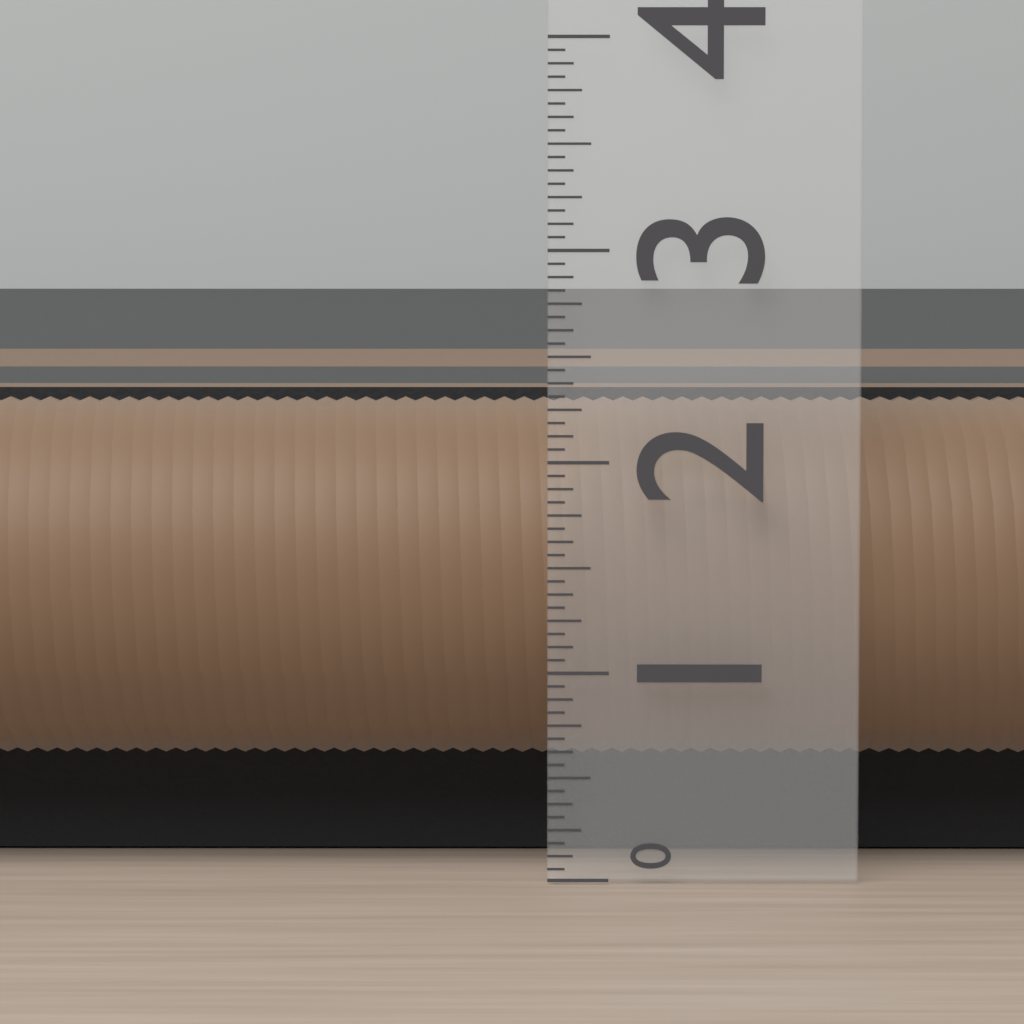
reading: 2.3125 (no unit)
